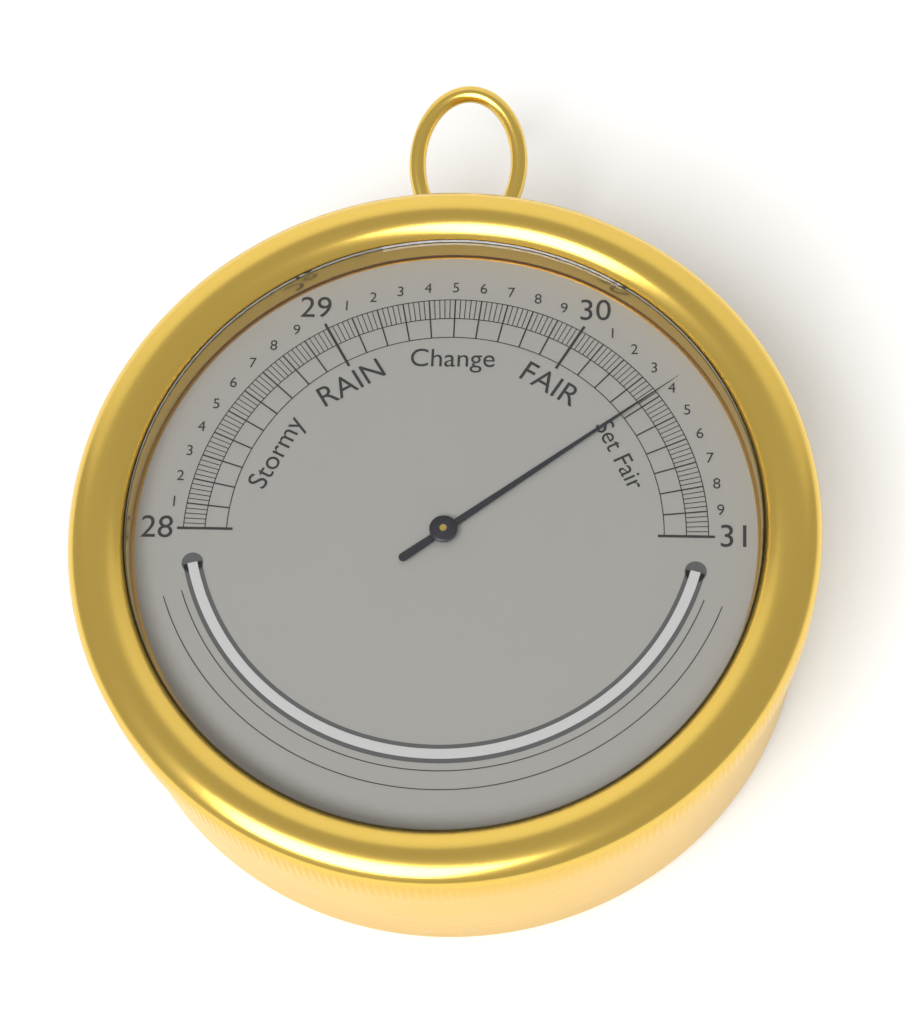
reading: 30.38 inHg
